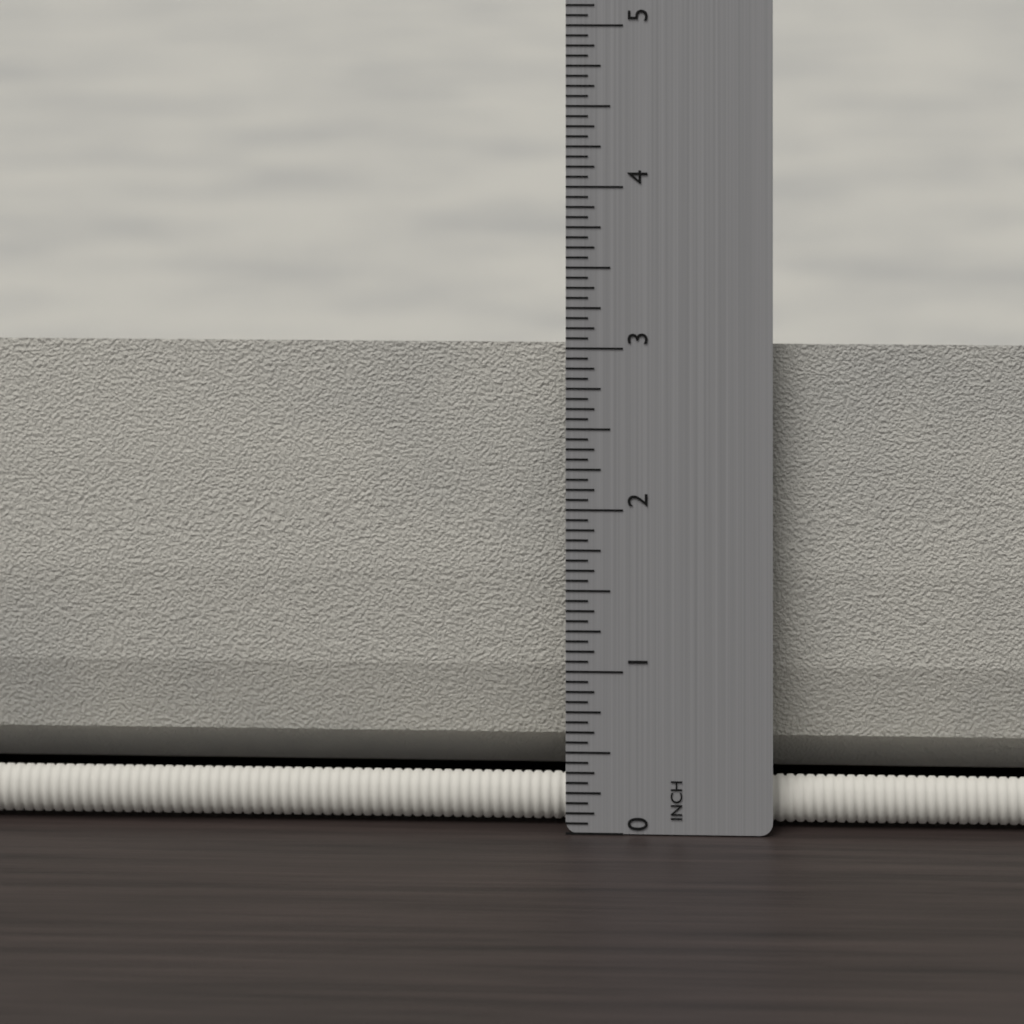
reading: 3.0000 in
